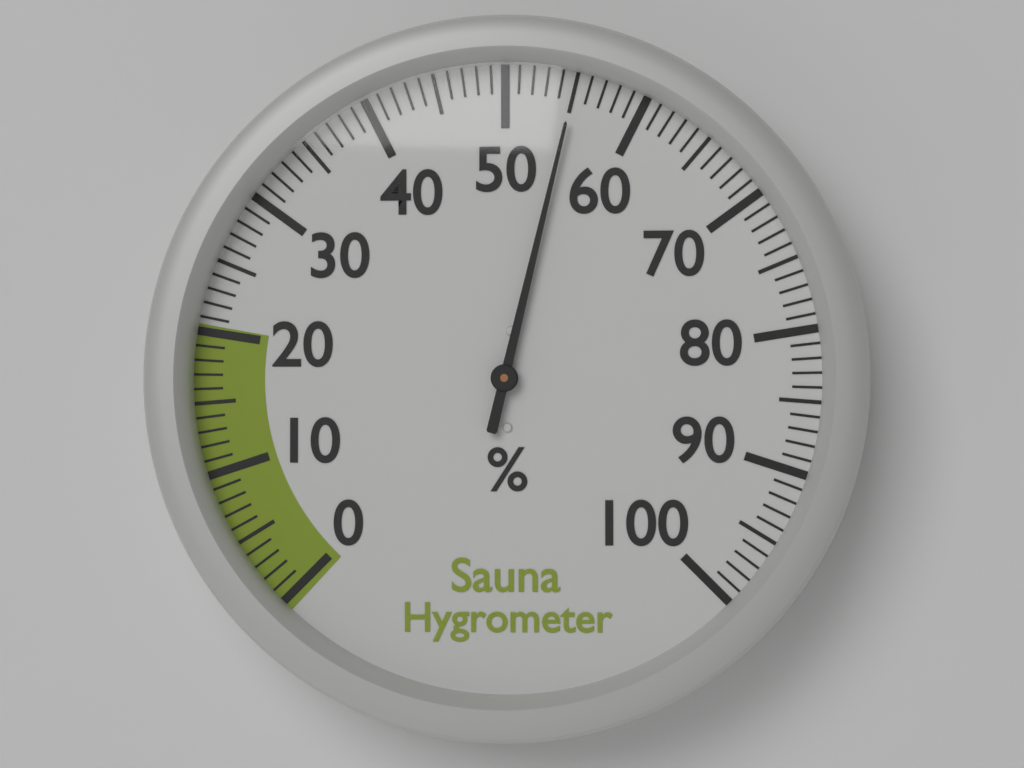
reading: 55 %
